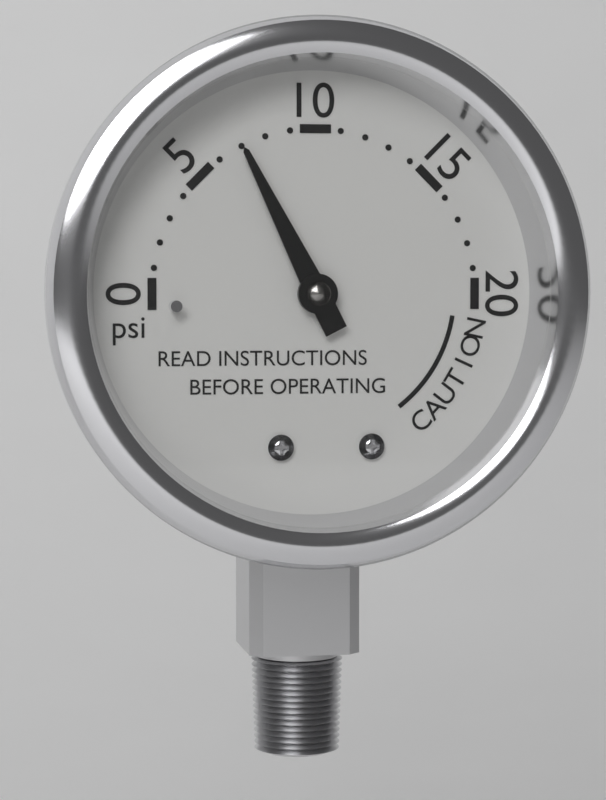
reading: 7 psi
